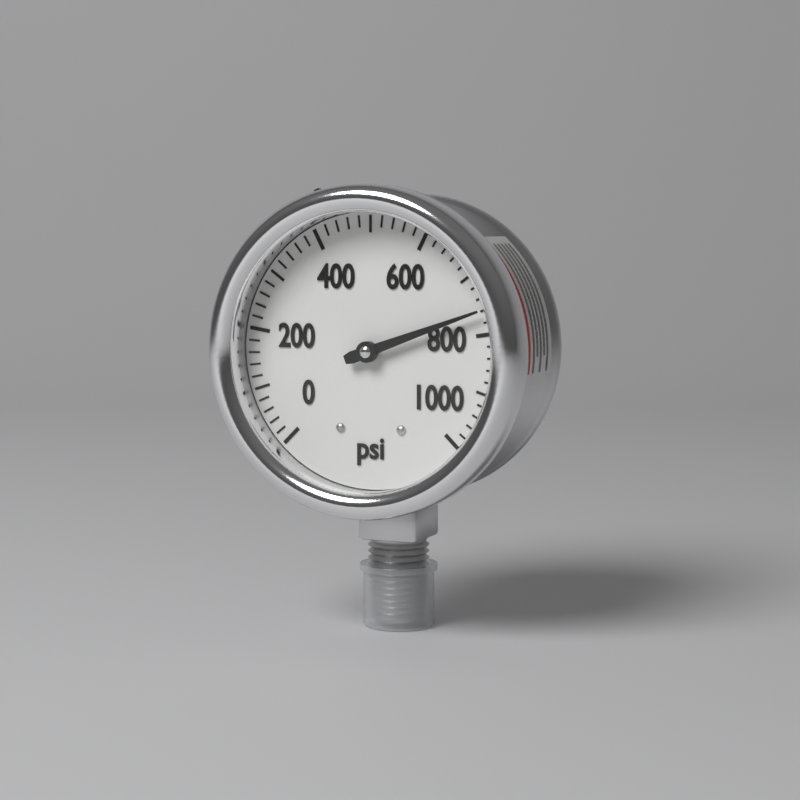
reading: 760 psi
